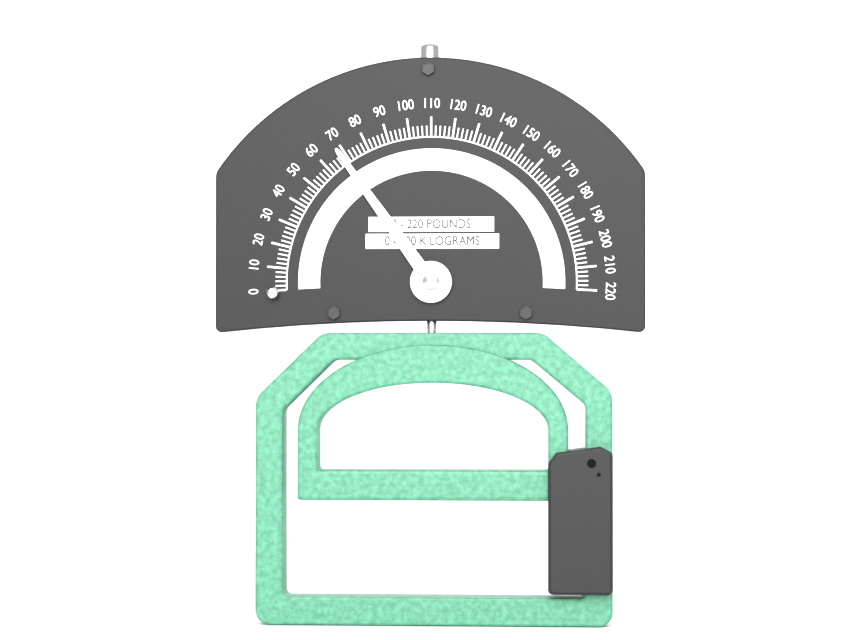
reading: 68 lb
